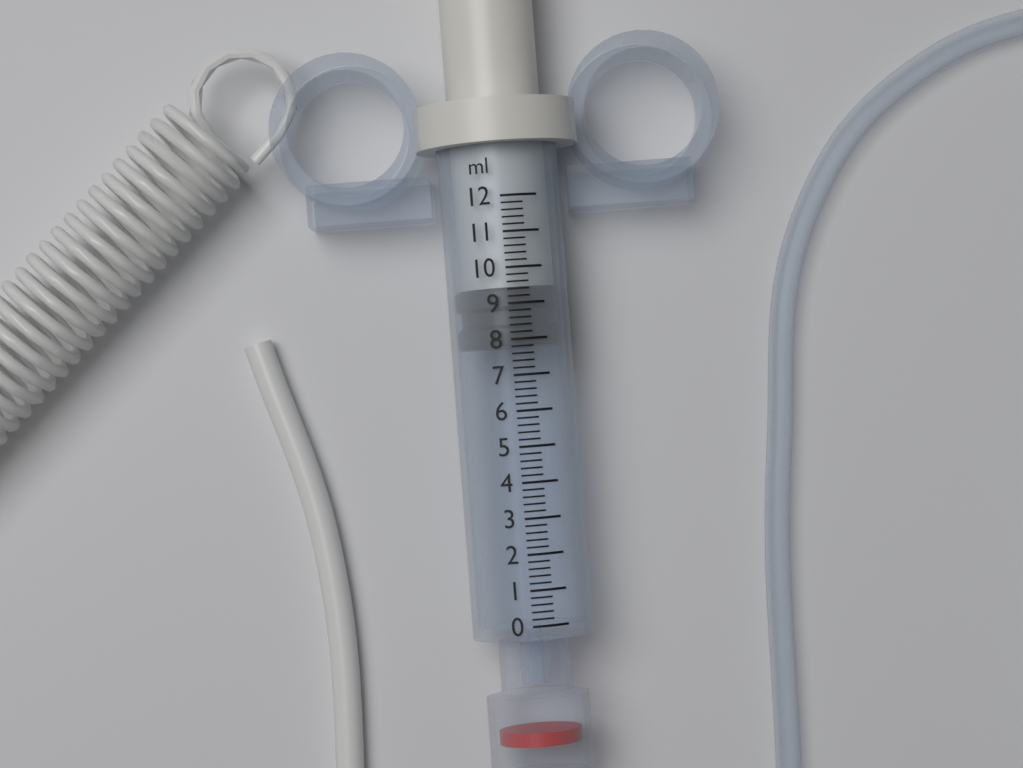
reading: 7.8 ml
